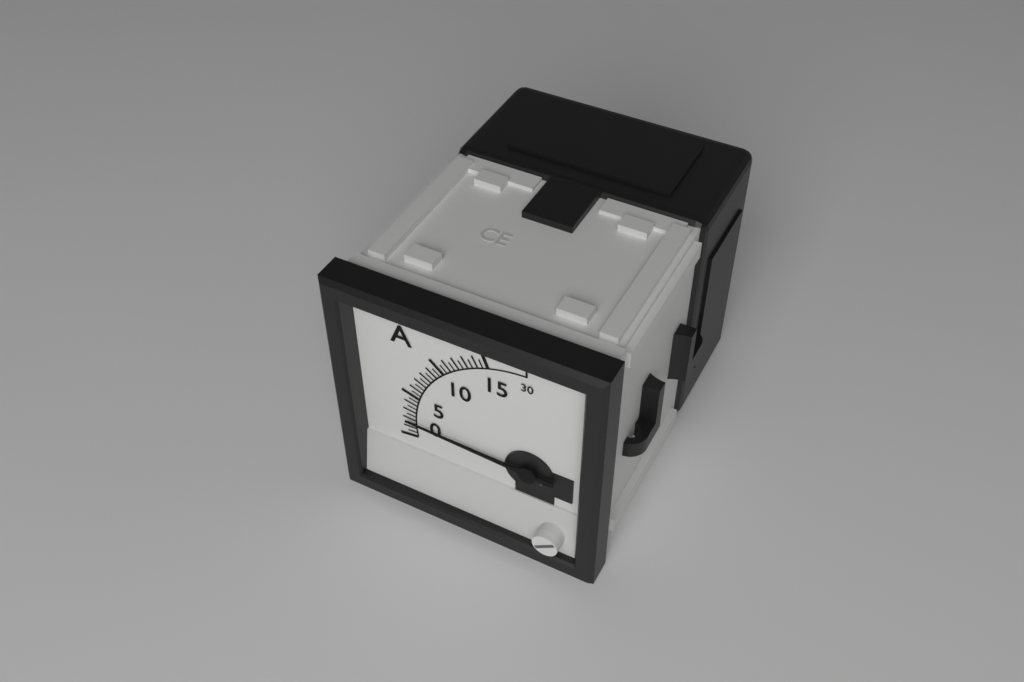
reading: 2.0 A
